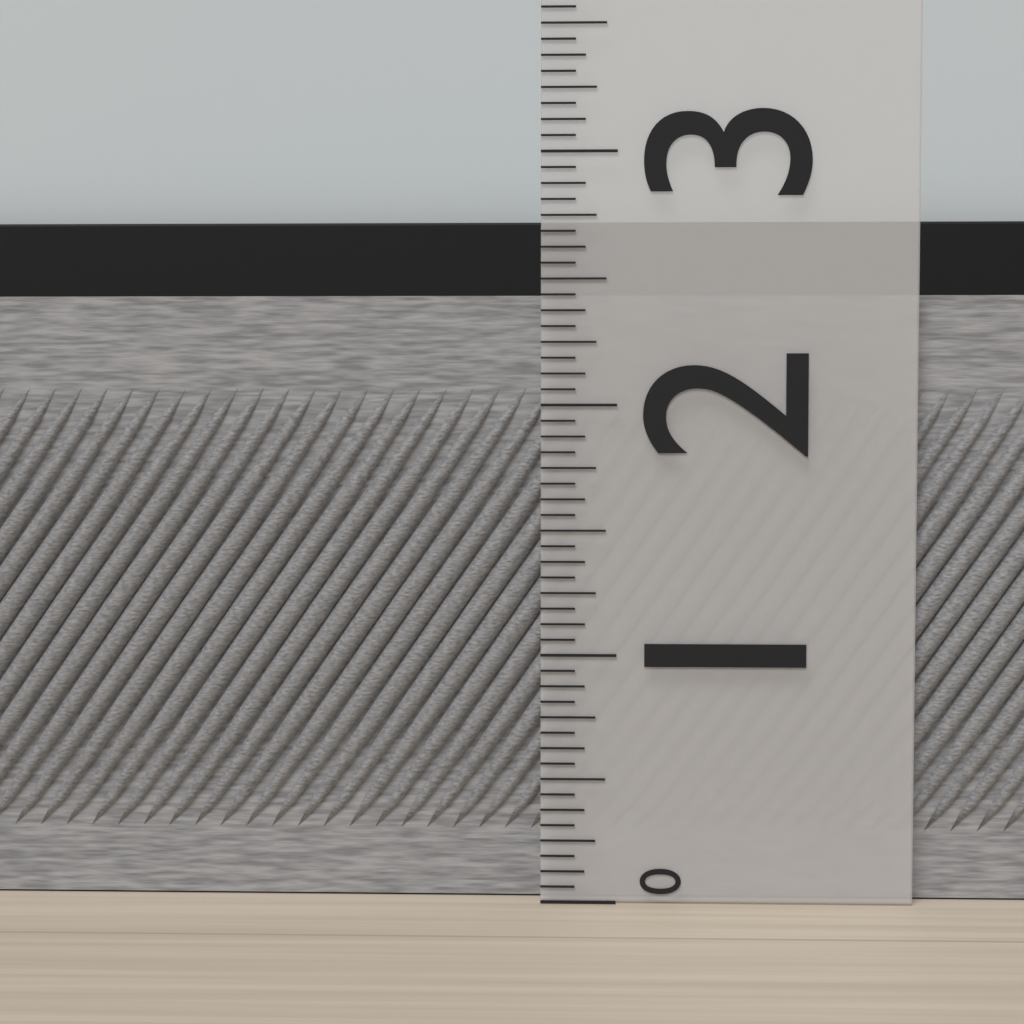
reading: 2.4375 (no unit)
